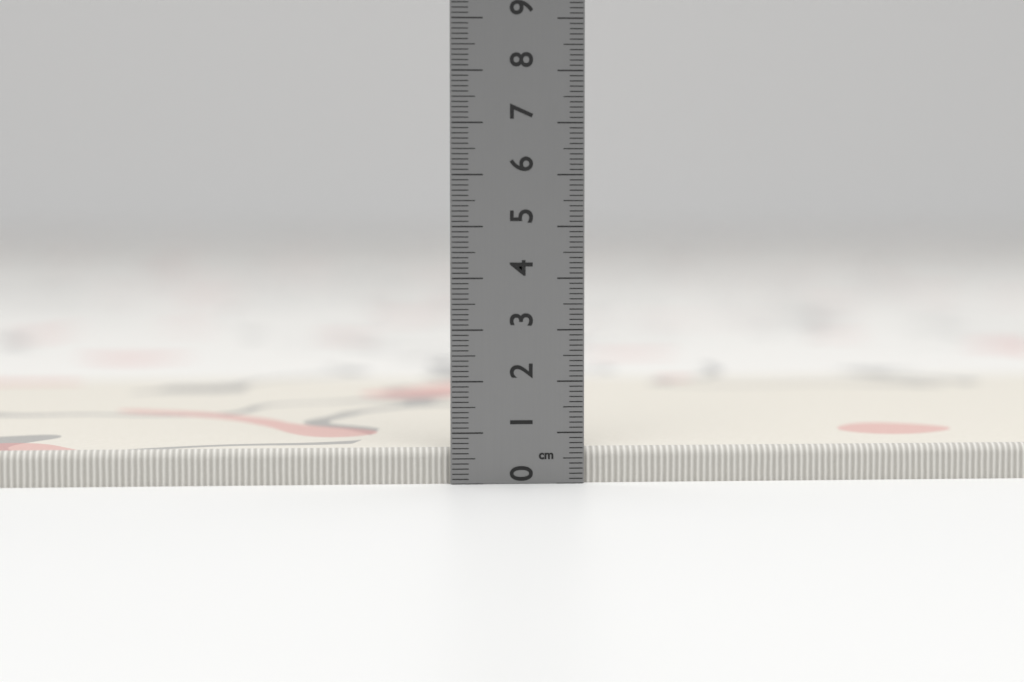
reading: 0.7 cm
